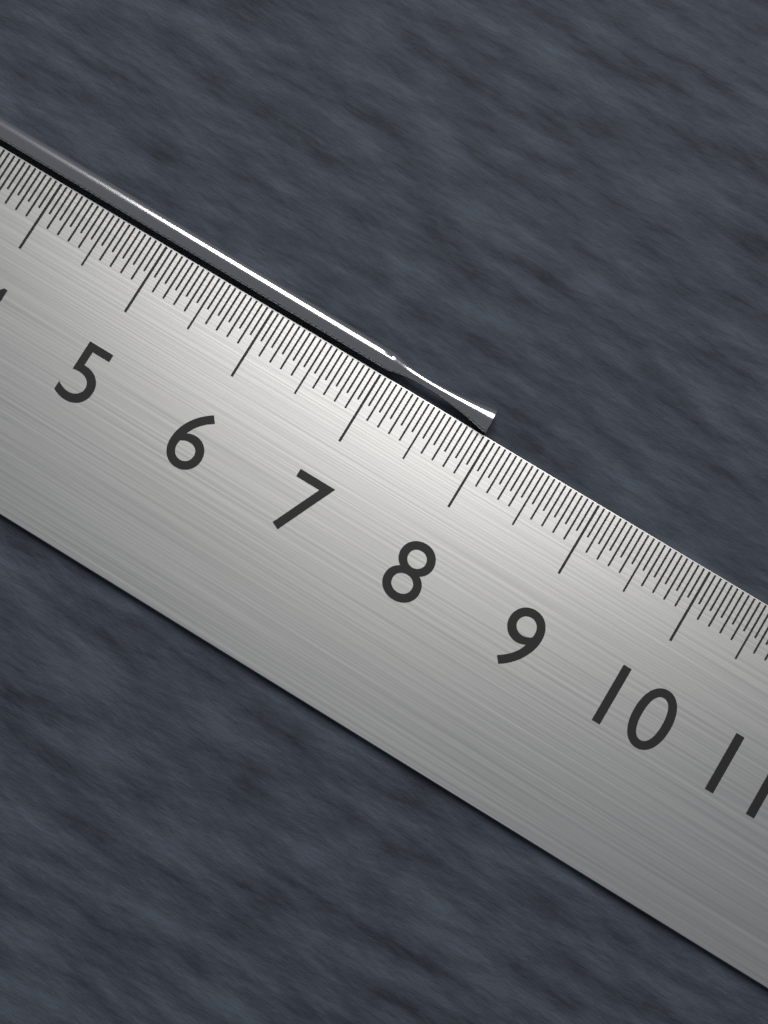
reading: 7.95 cm
